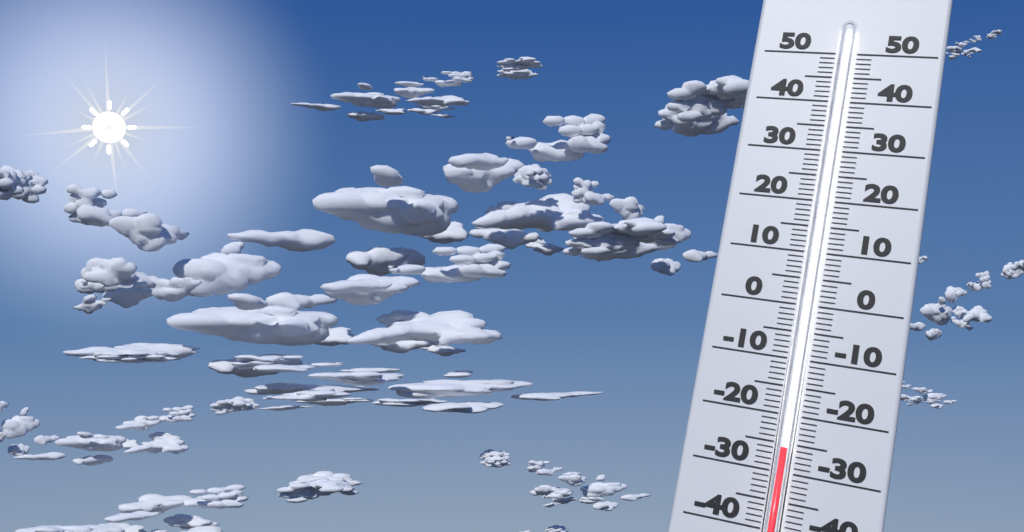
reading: -26 (no unit)
